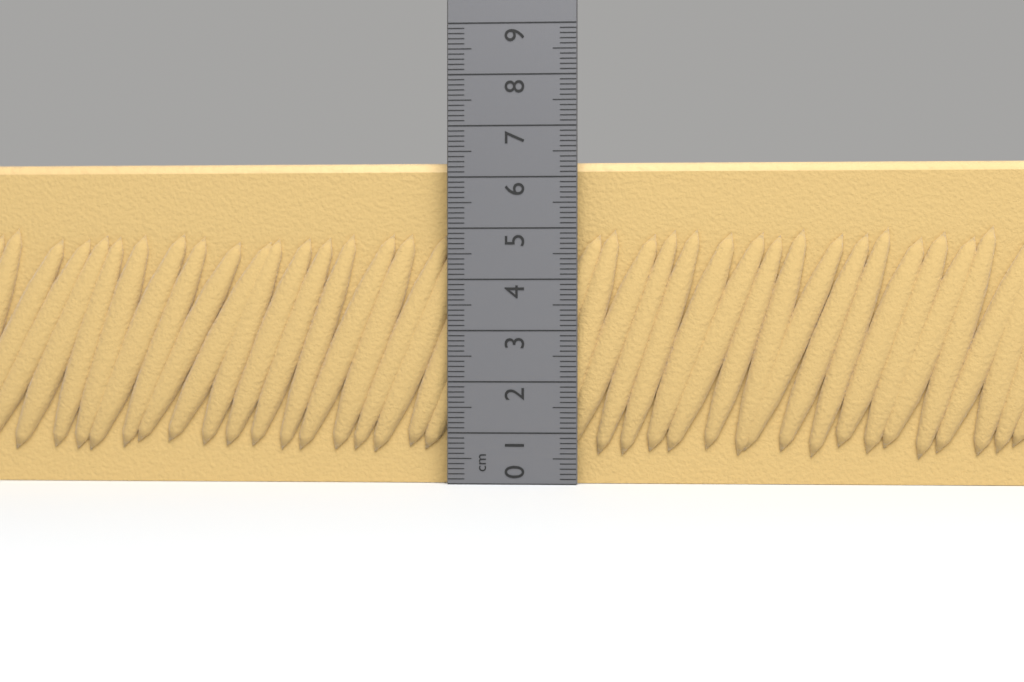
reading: 6.3 cm
